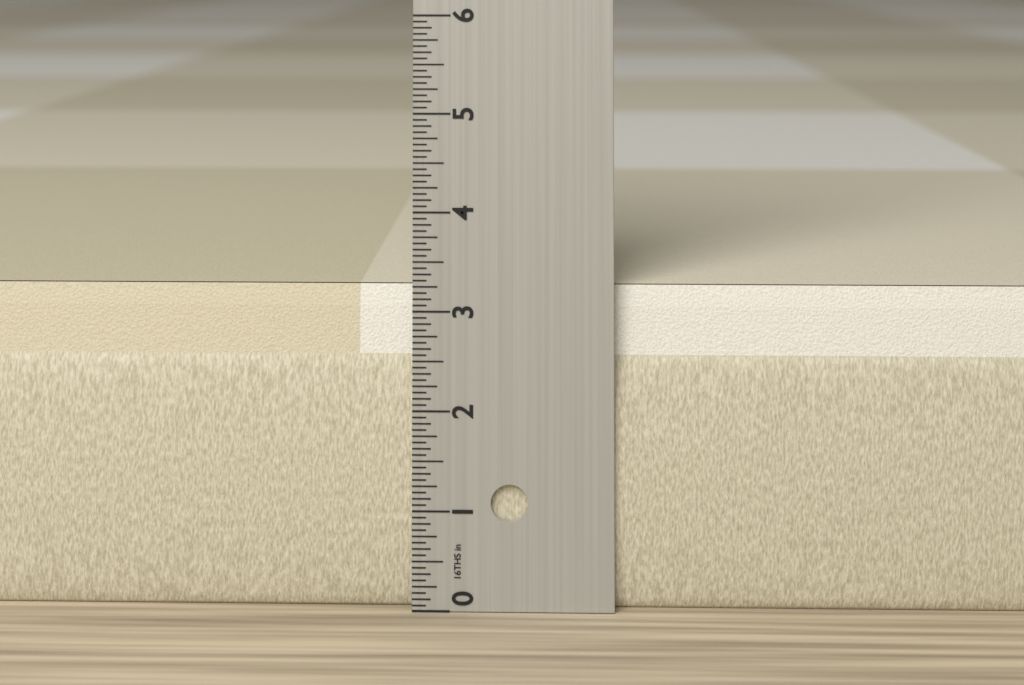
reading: 3.2500 in
